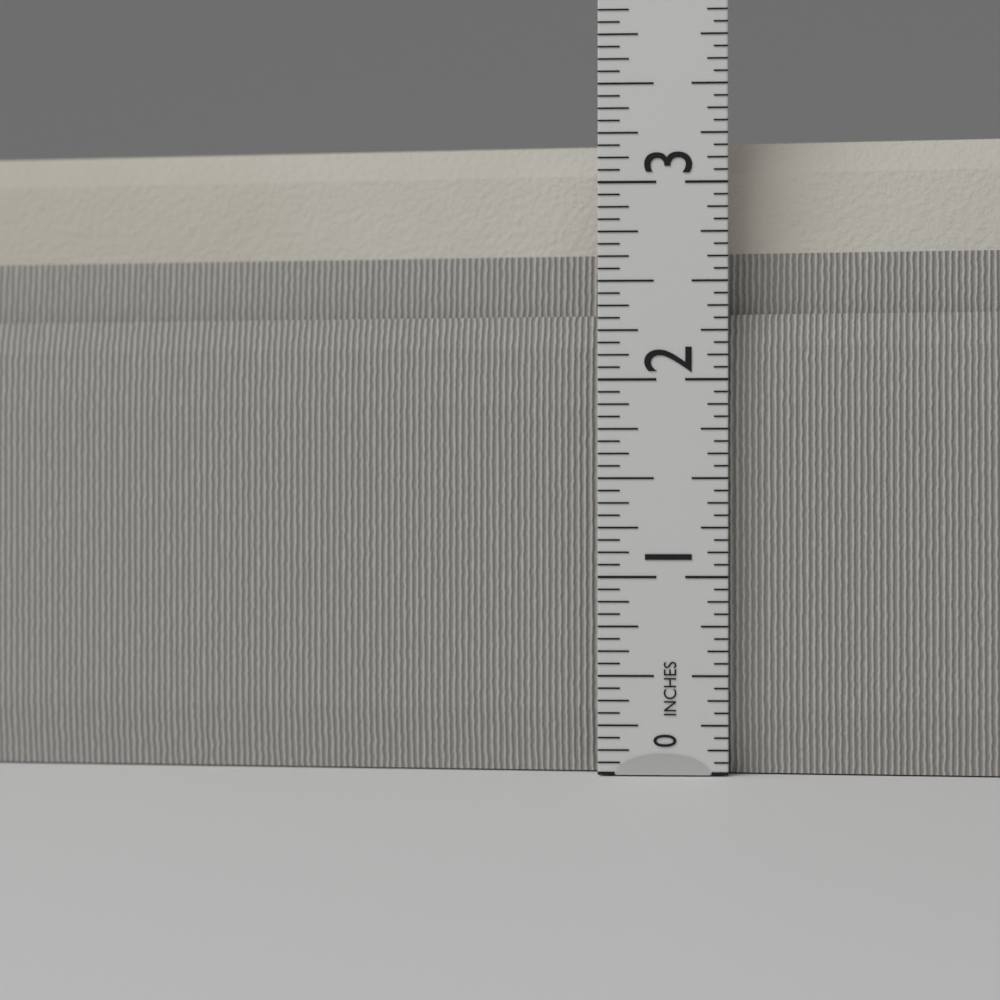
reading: 3.2500 in
